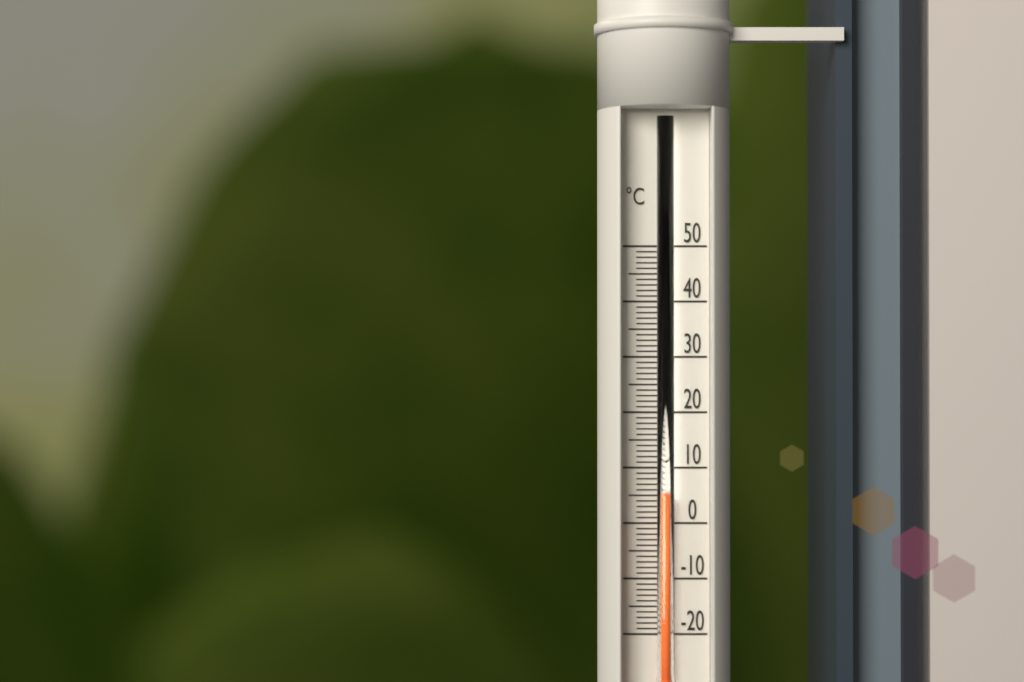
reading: 5 °C
